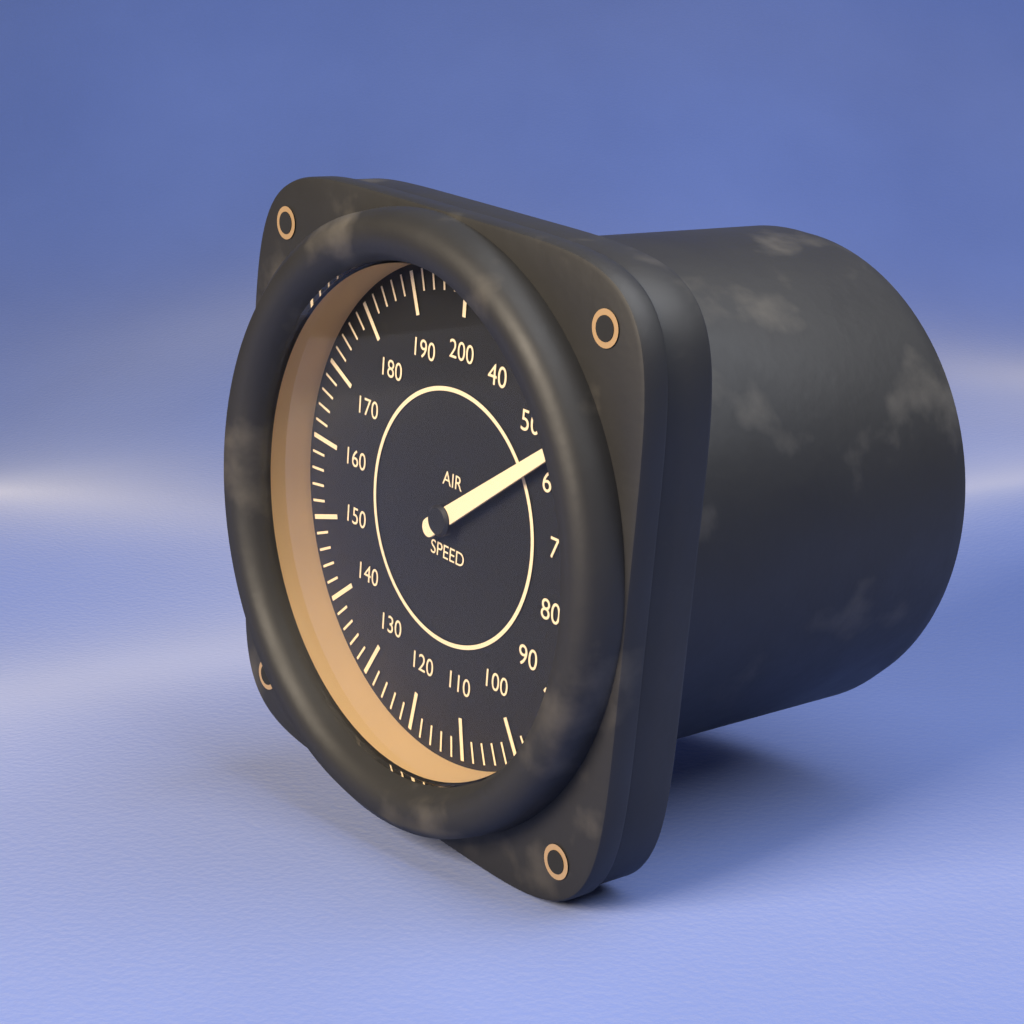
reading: 56 (no unit)
